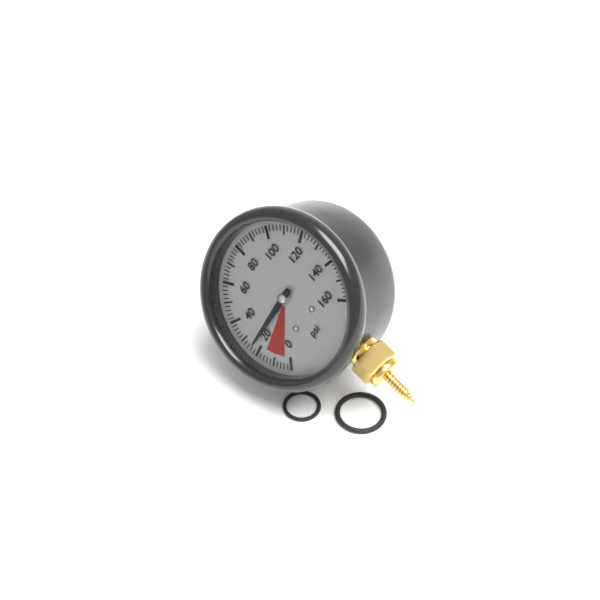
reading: 24 psi
